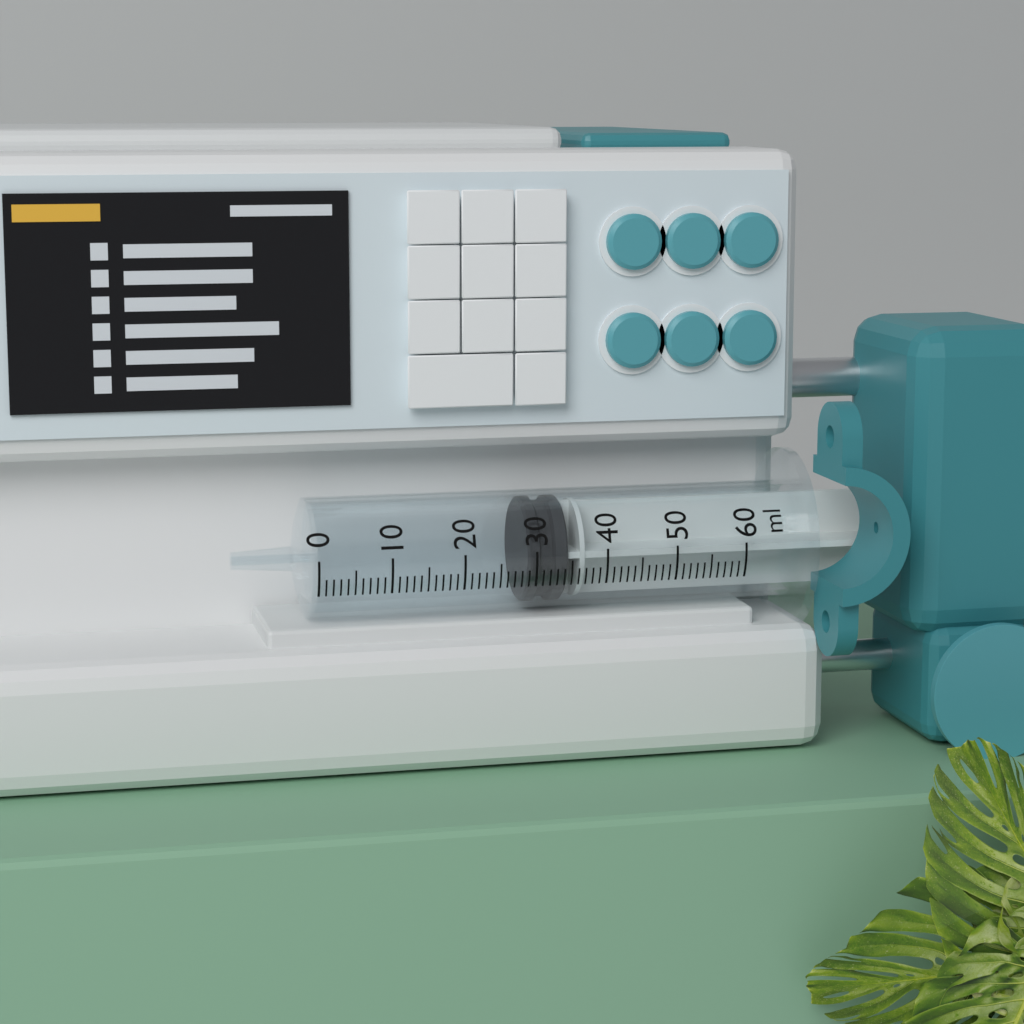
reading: 29 ml
